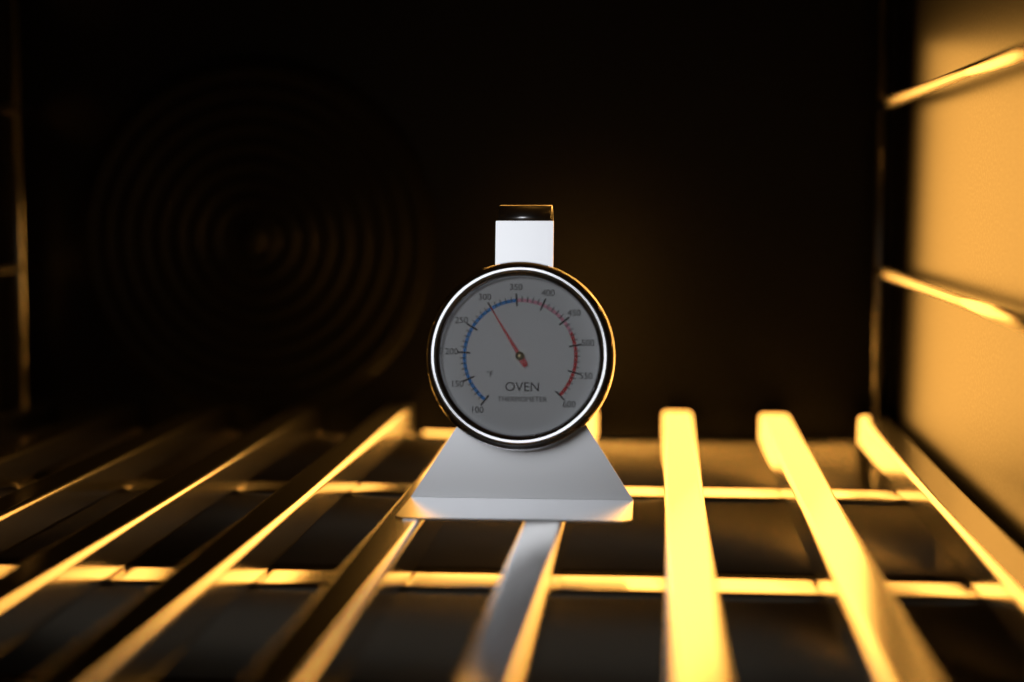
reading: 300 °F
